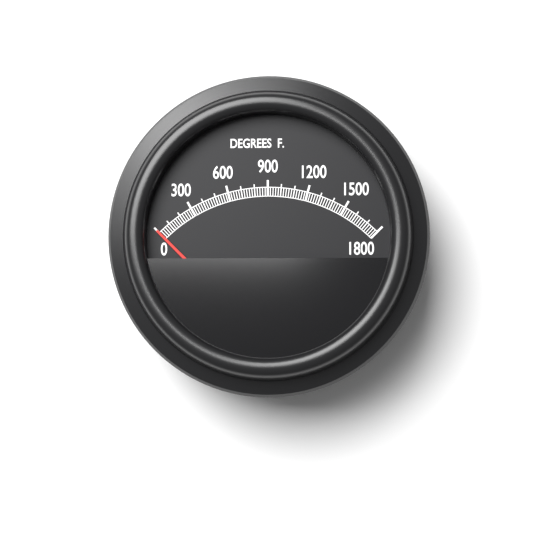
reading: 0 °F
